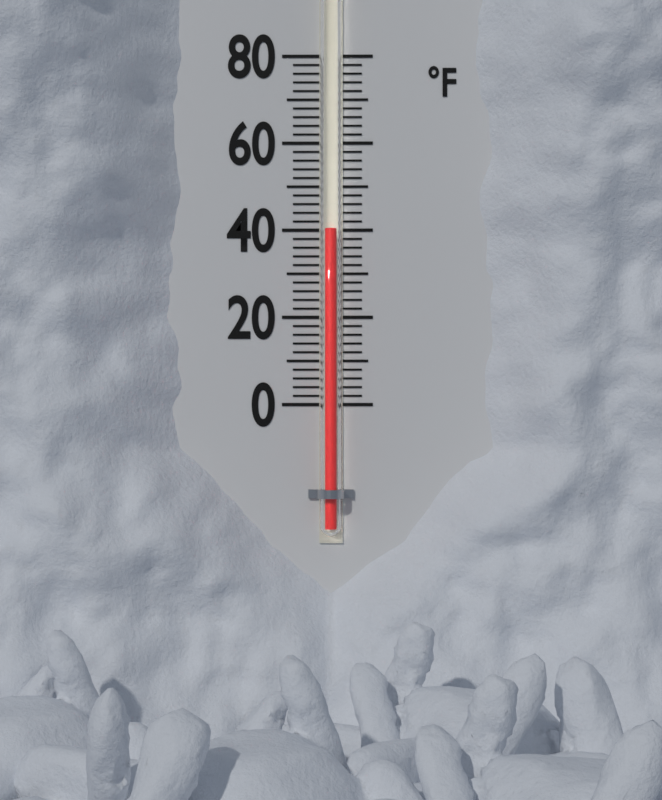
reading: 40 °F
